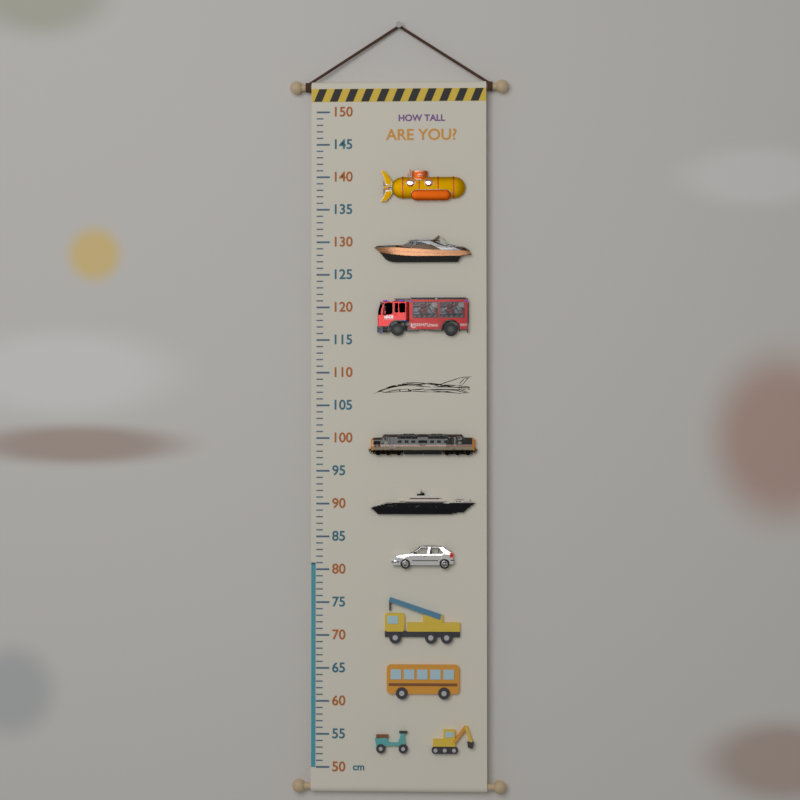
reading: 81 cm
